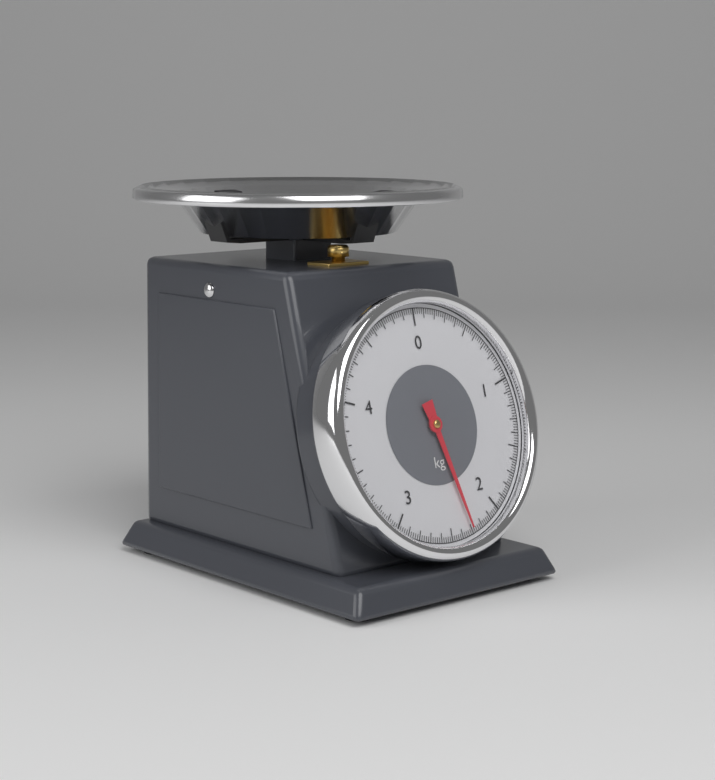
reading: 2.30 kg
